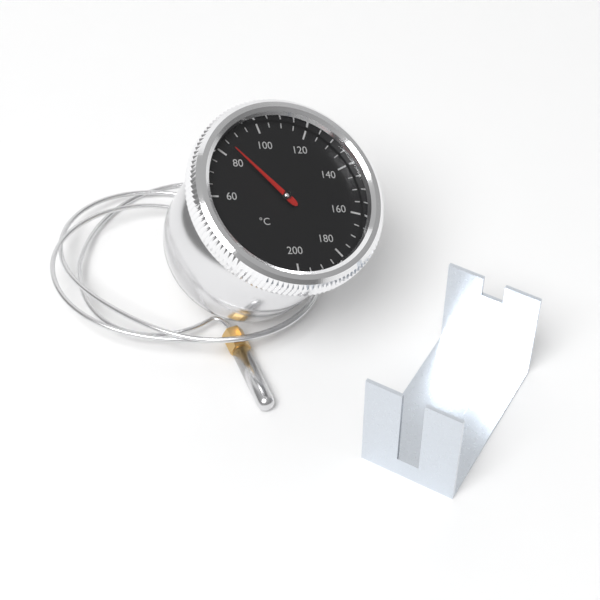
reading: 85 °C
